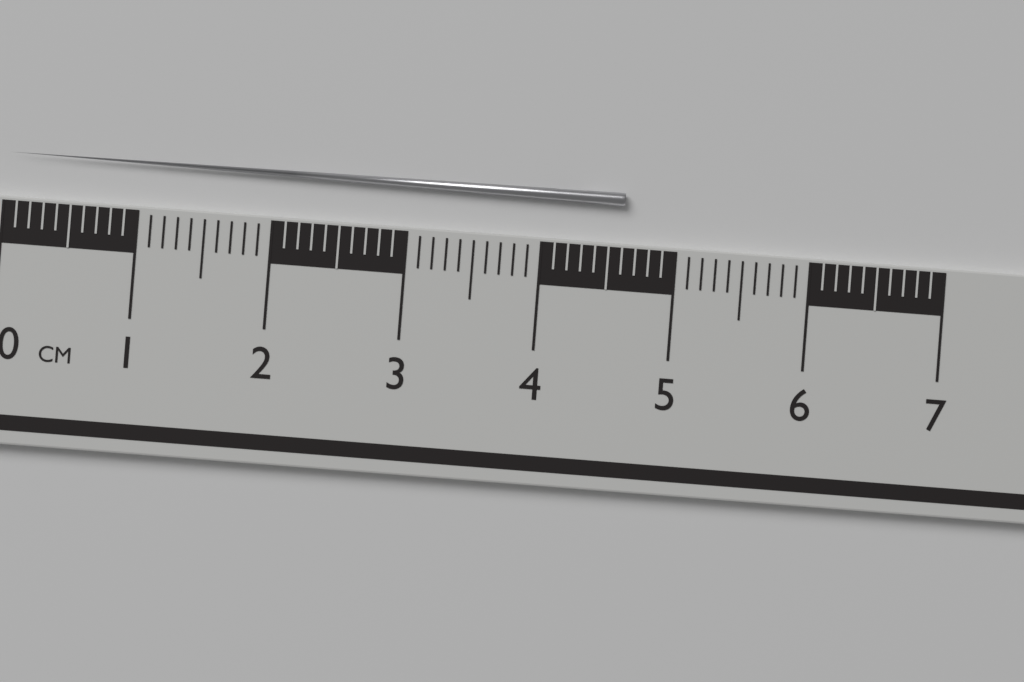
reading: 4.6 cm
